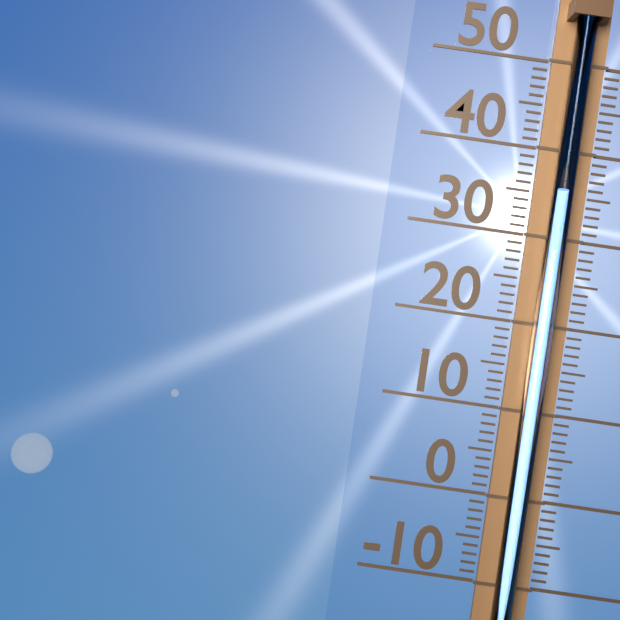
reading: 35 (no unit)
